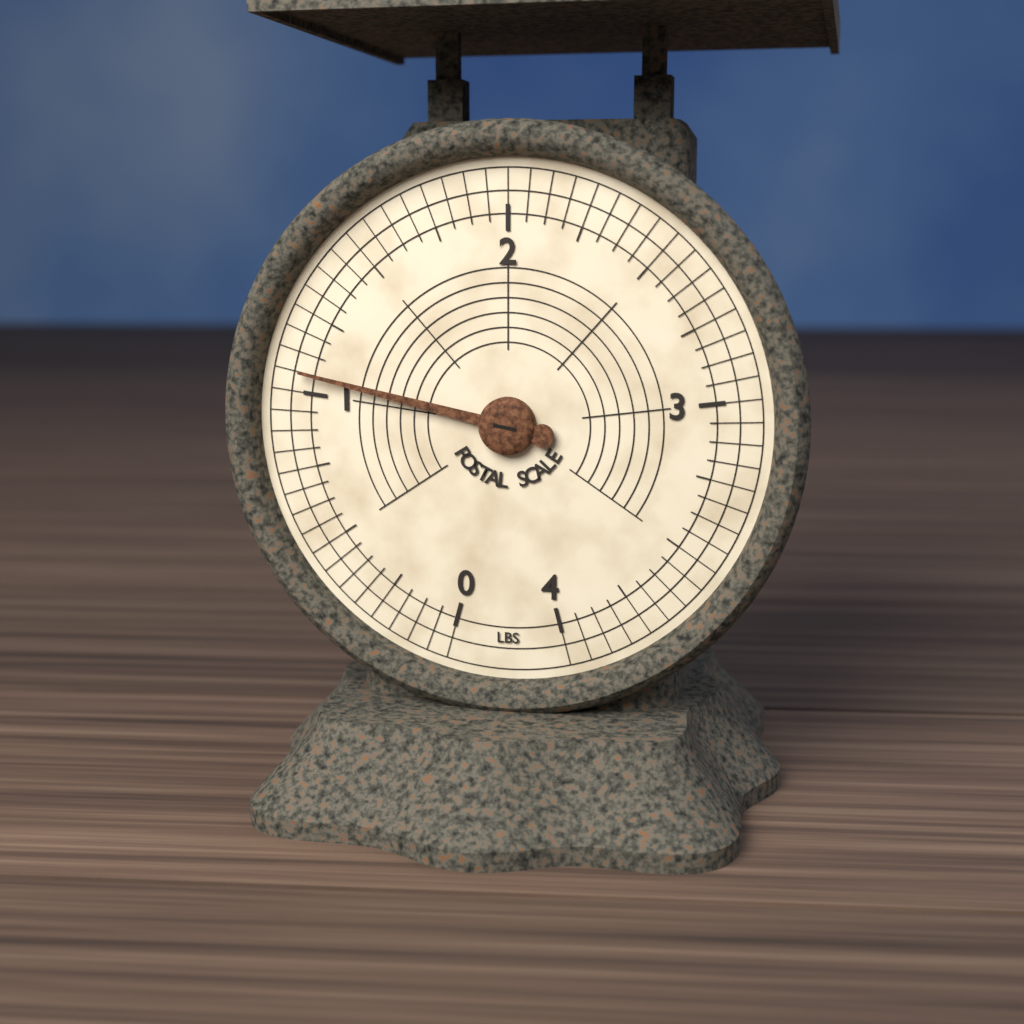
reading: 1.0625 lbs
